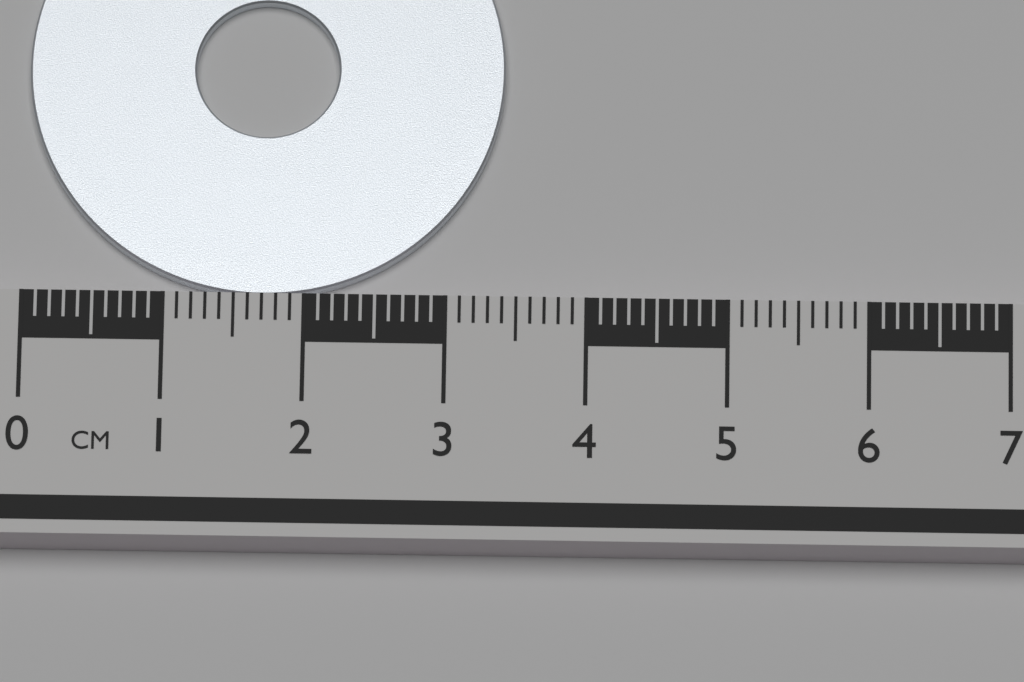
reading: 3.4 cm
